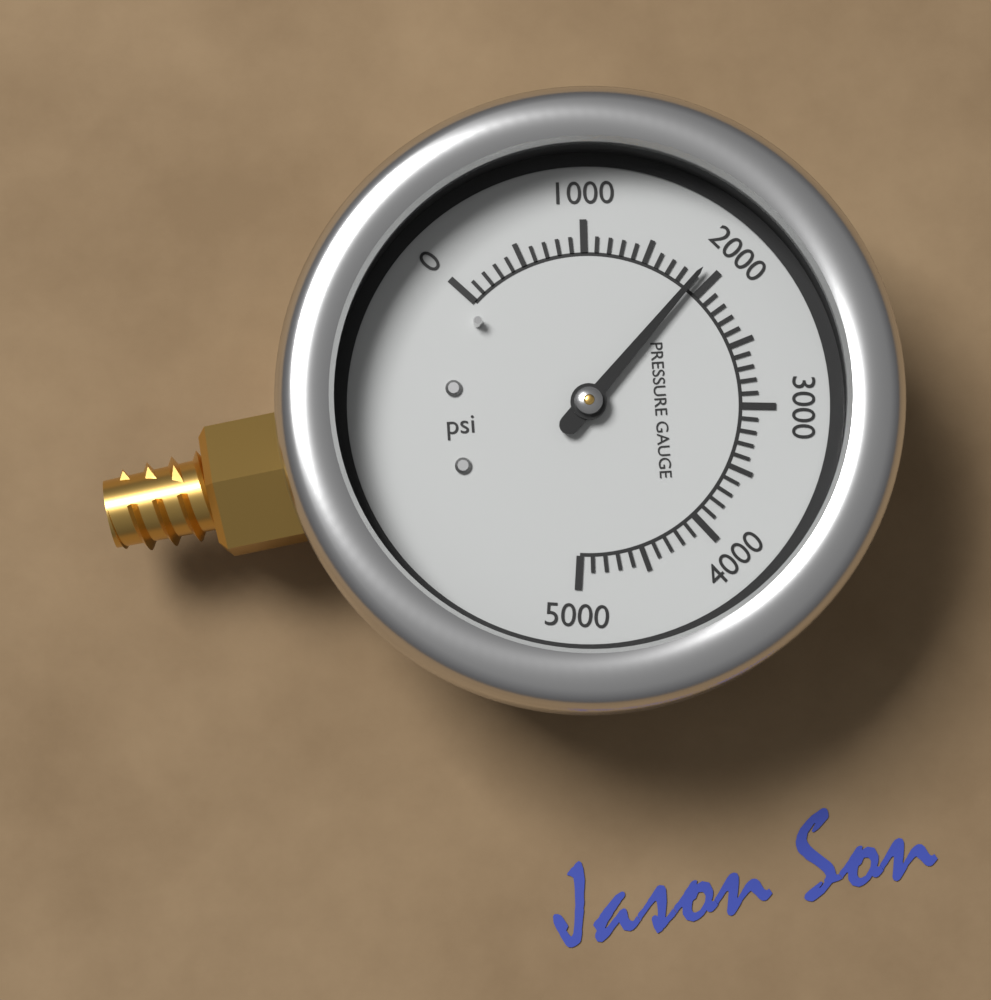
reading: 1900 psi
